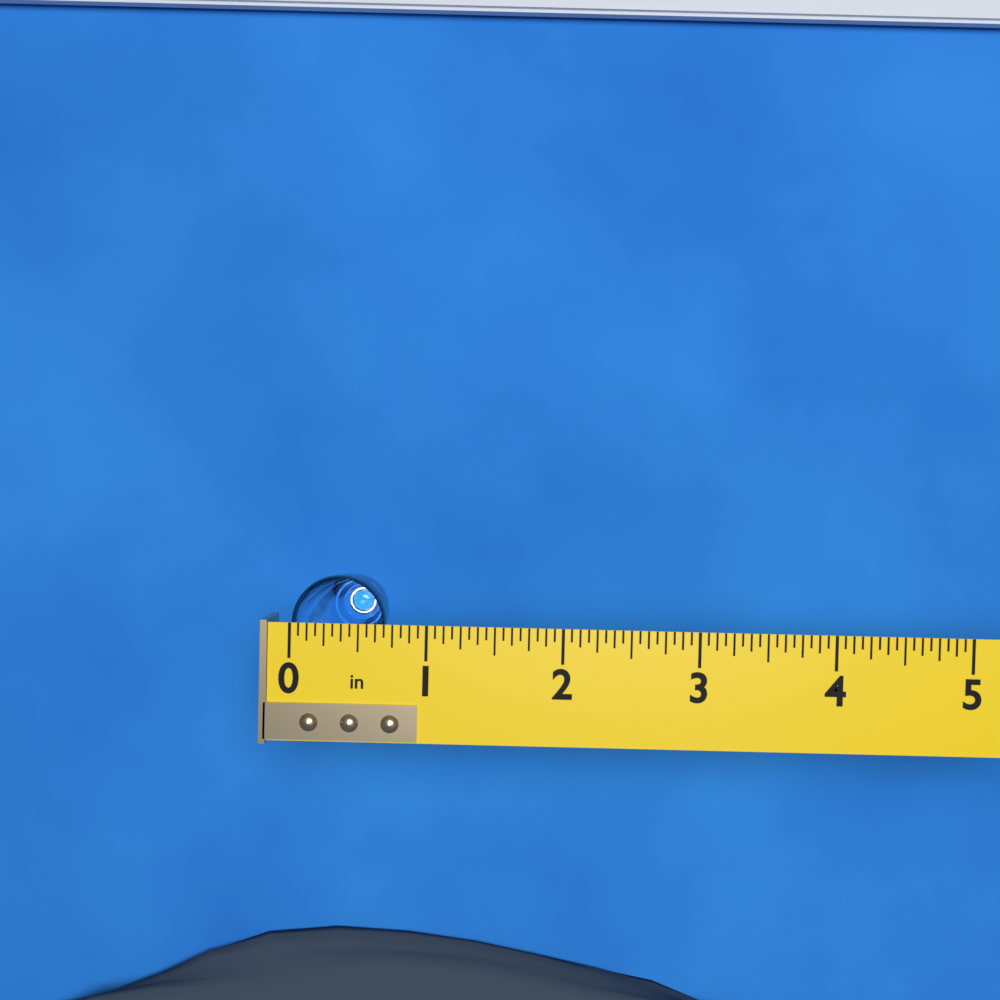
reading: 0.6875 in
